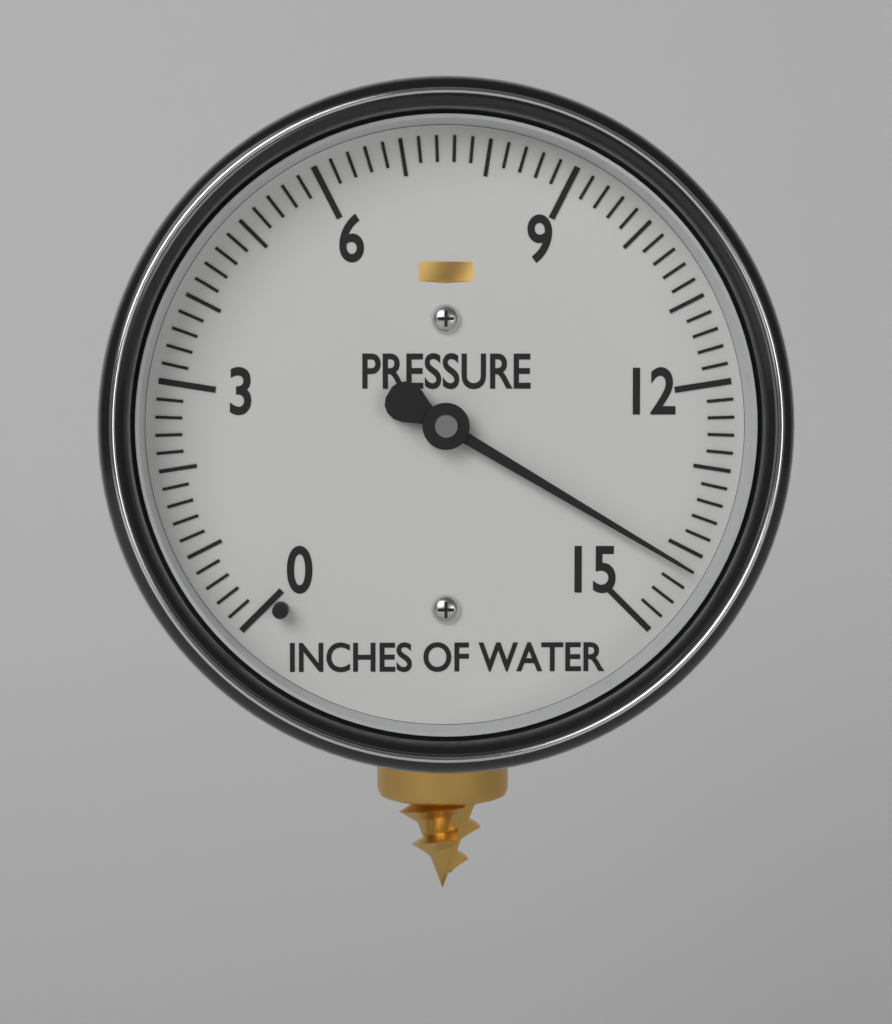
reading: 14.2 inches of water
